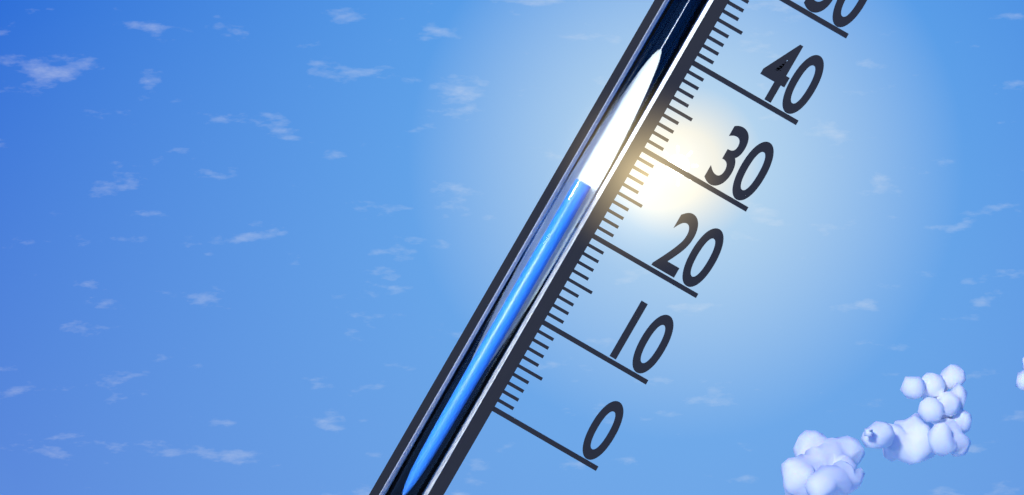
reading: 24 (no unit)
